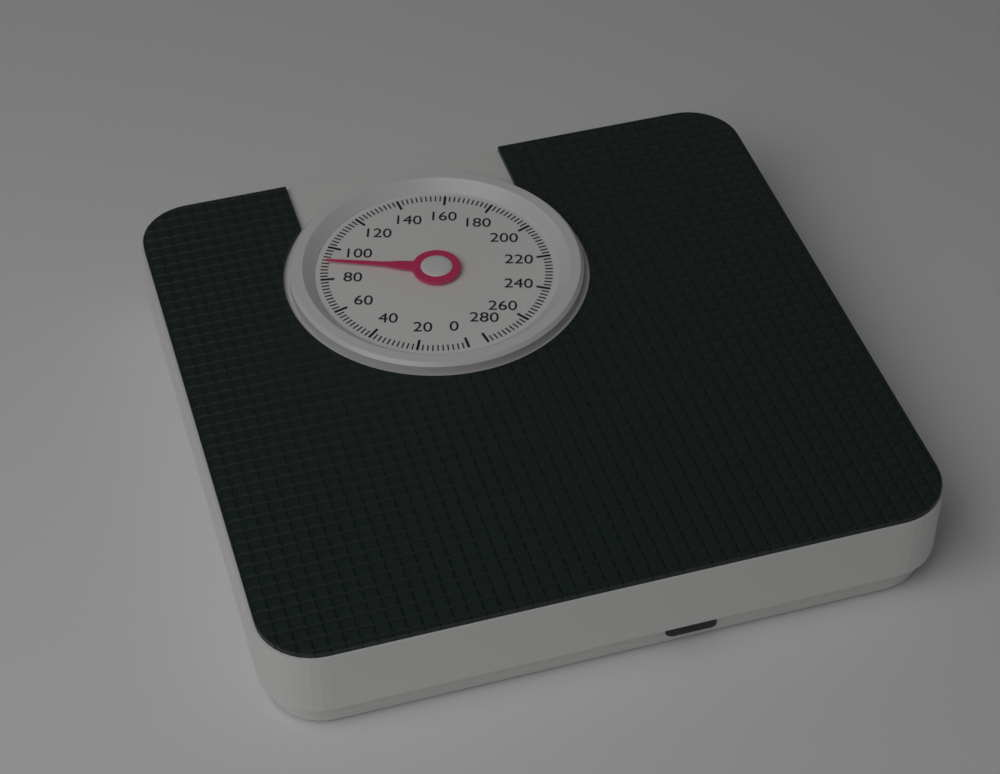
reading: 90 (no unit)
